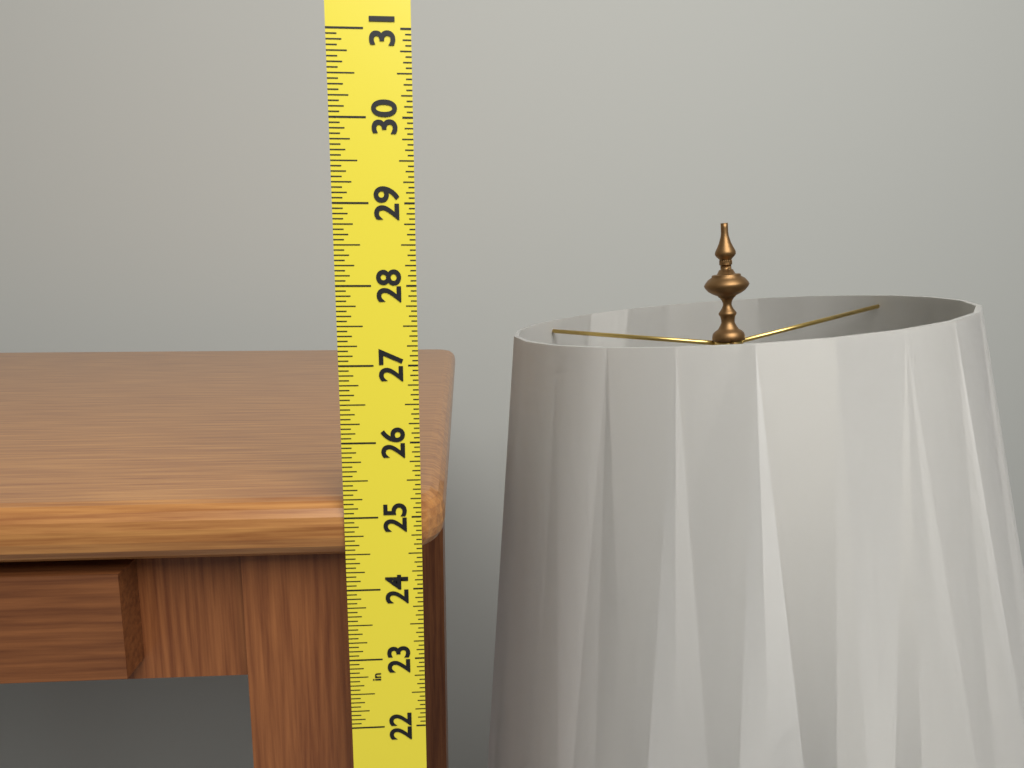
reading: 25.1875 in
